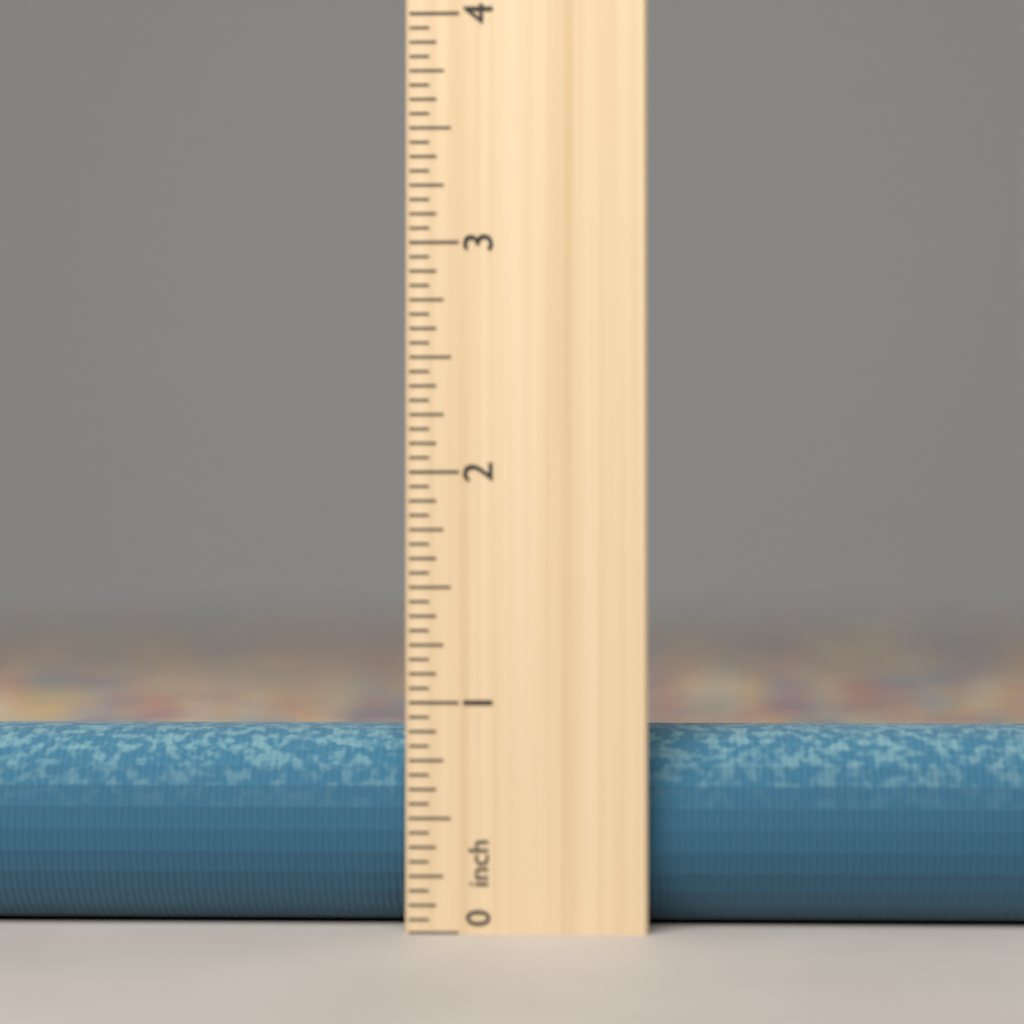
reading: 0.8750 inch
